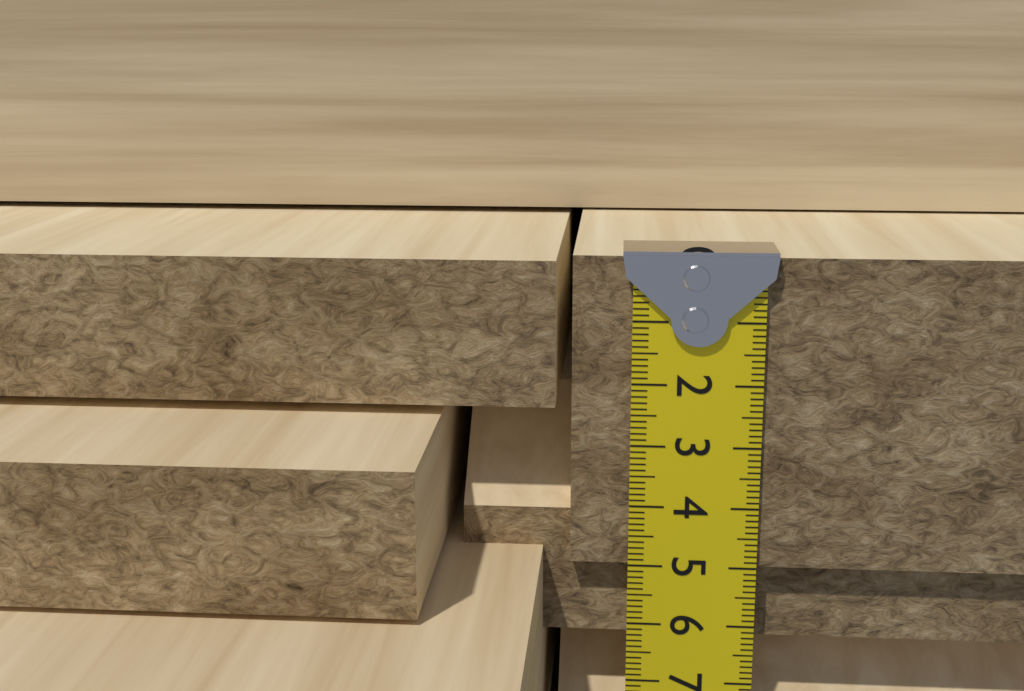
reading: 5.0 cm
